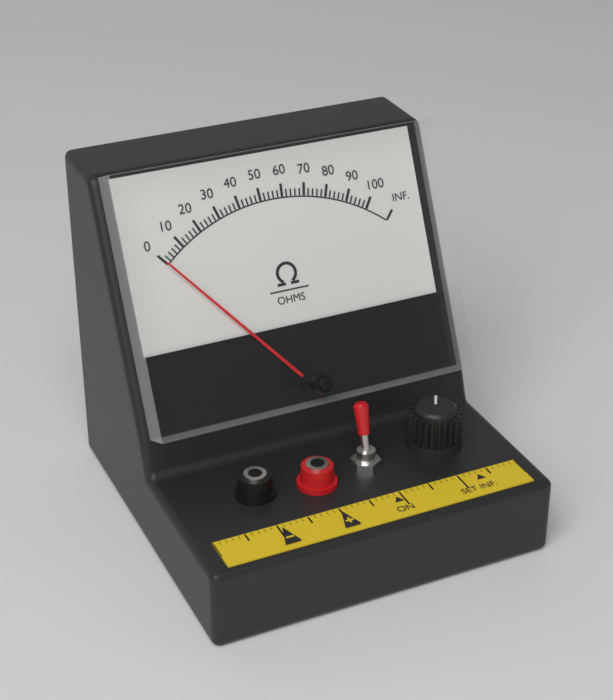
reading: 0 Ω
